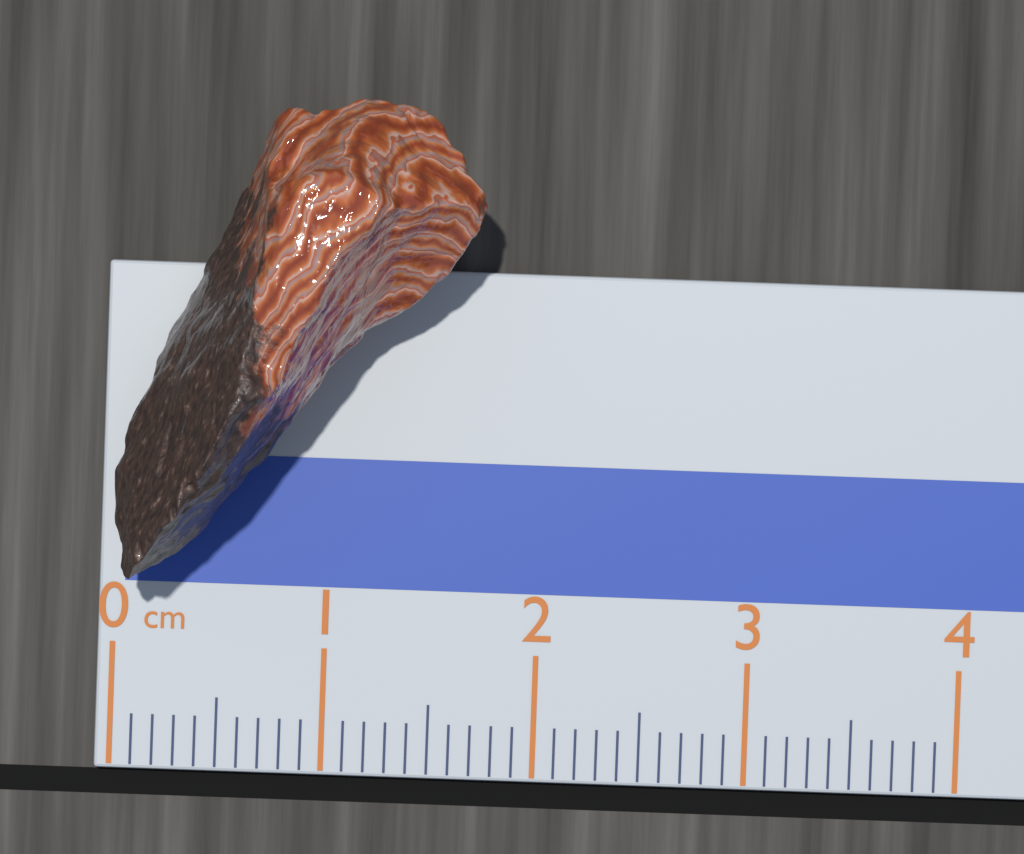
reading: 1.7 cm
